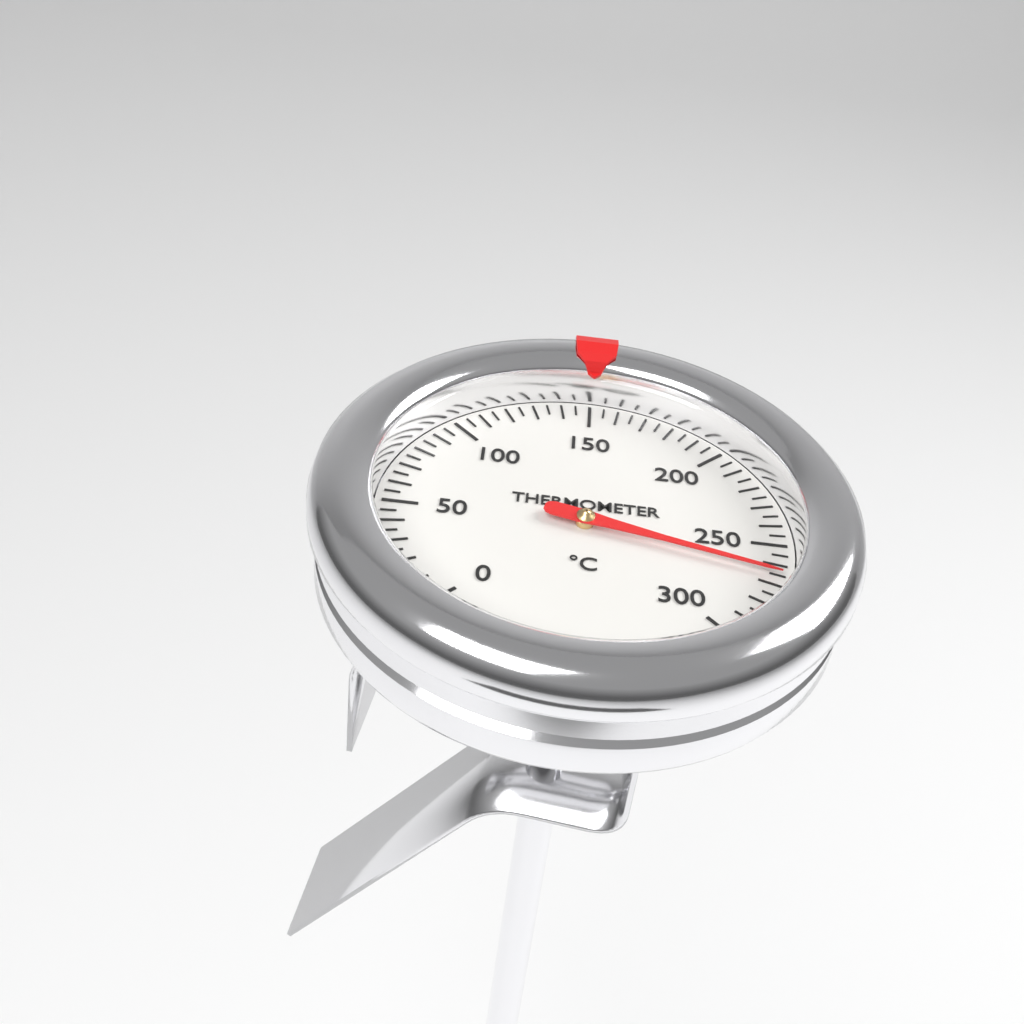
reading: 265 °C
